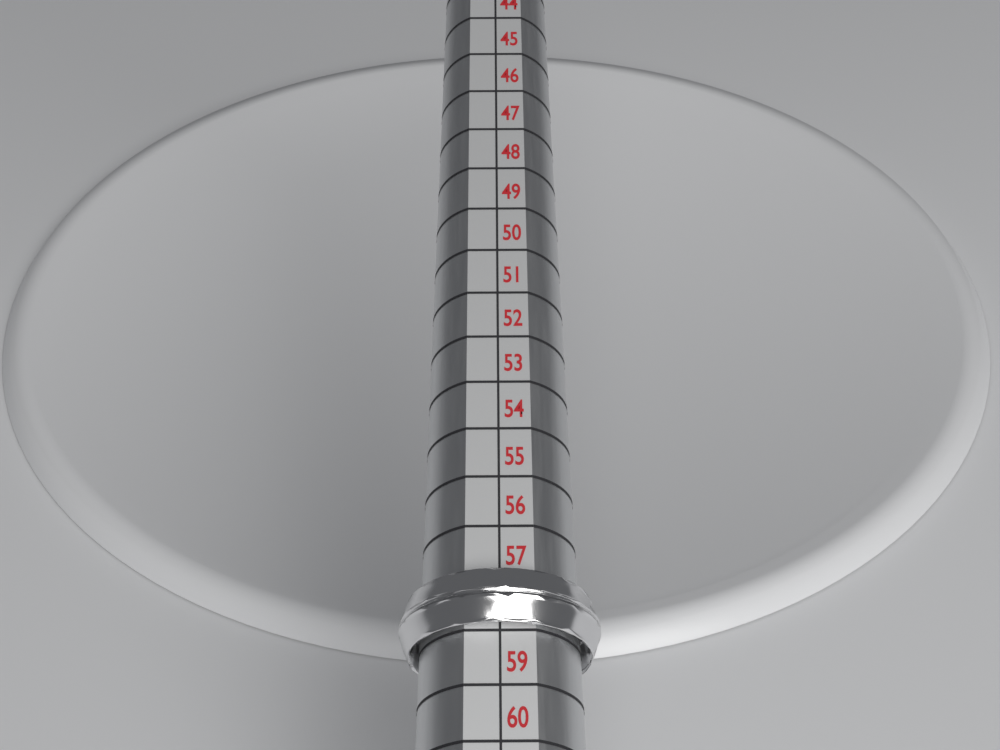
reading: 58 (no unit)
